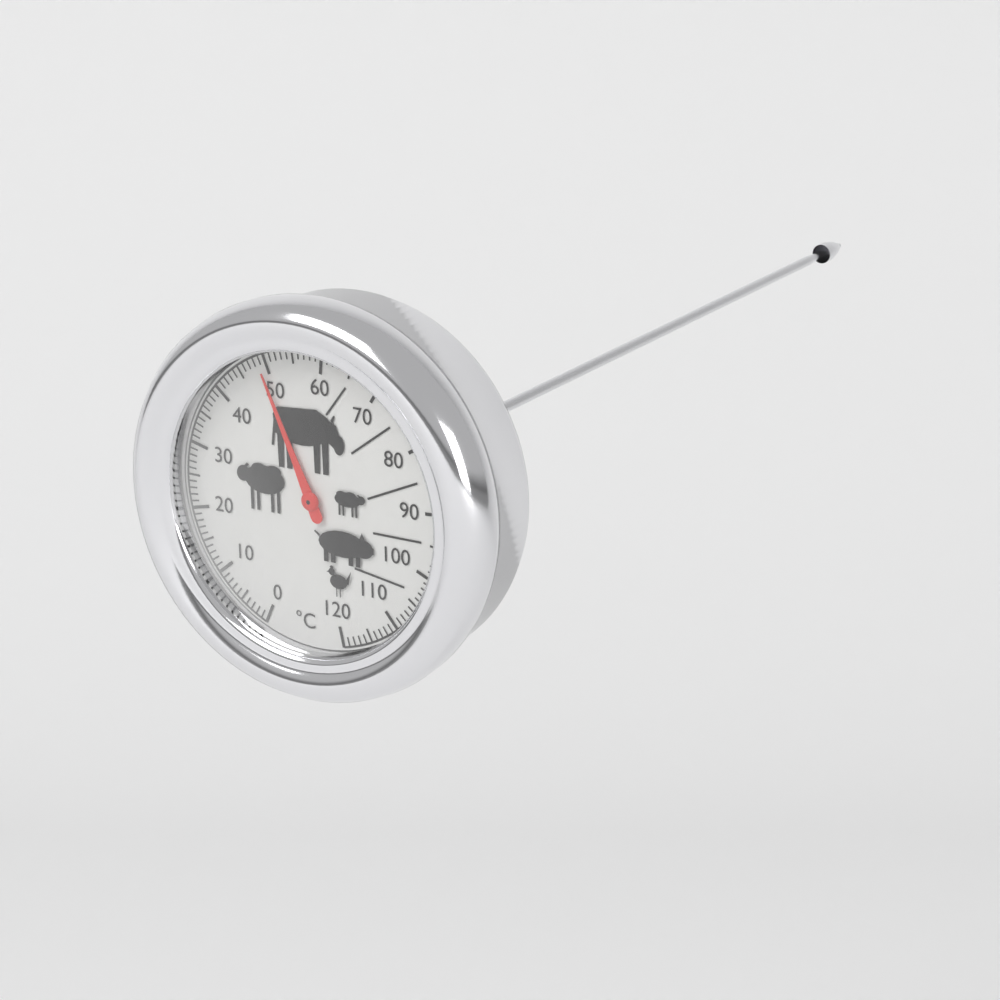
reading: 49 °C
